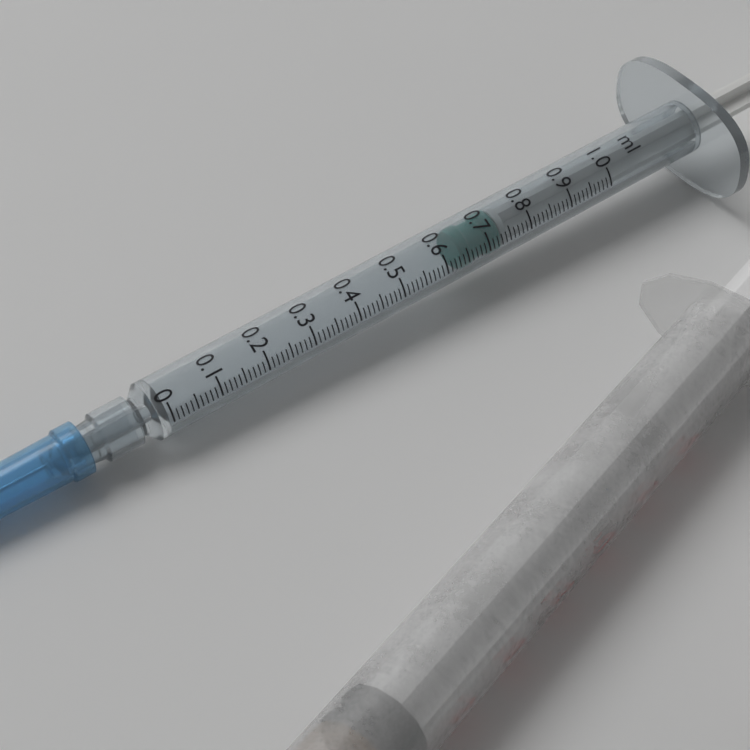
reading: 0.64 ml
